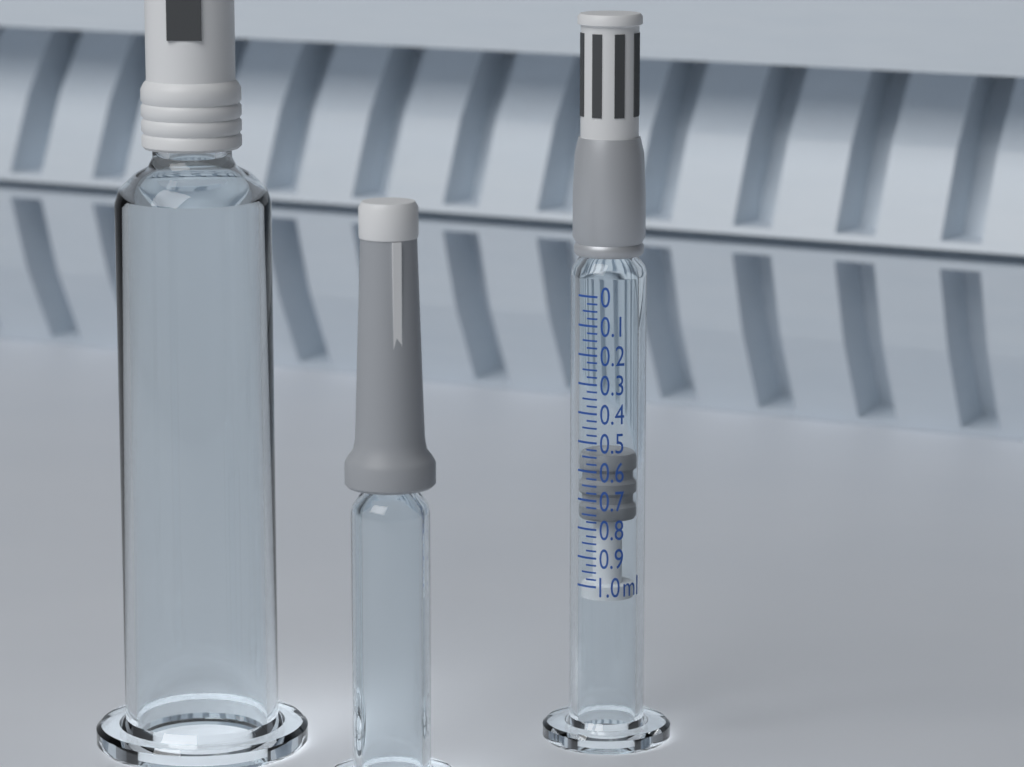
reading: 0.550 ml
